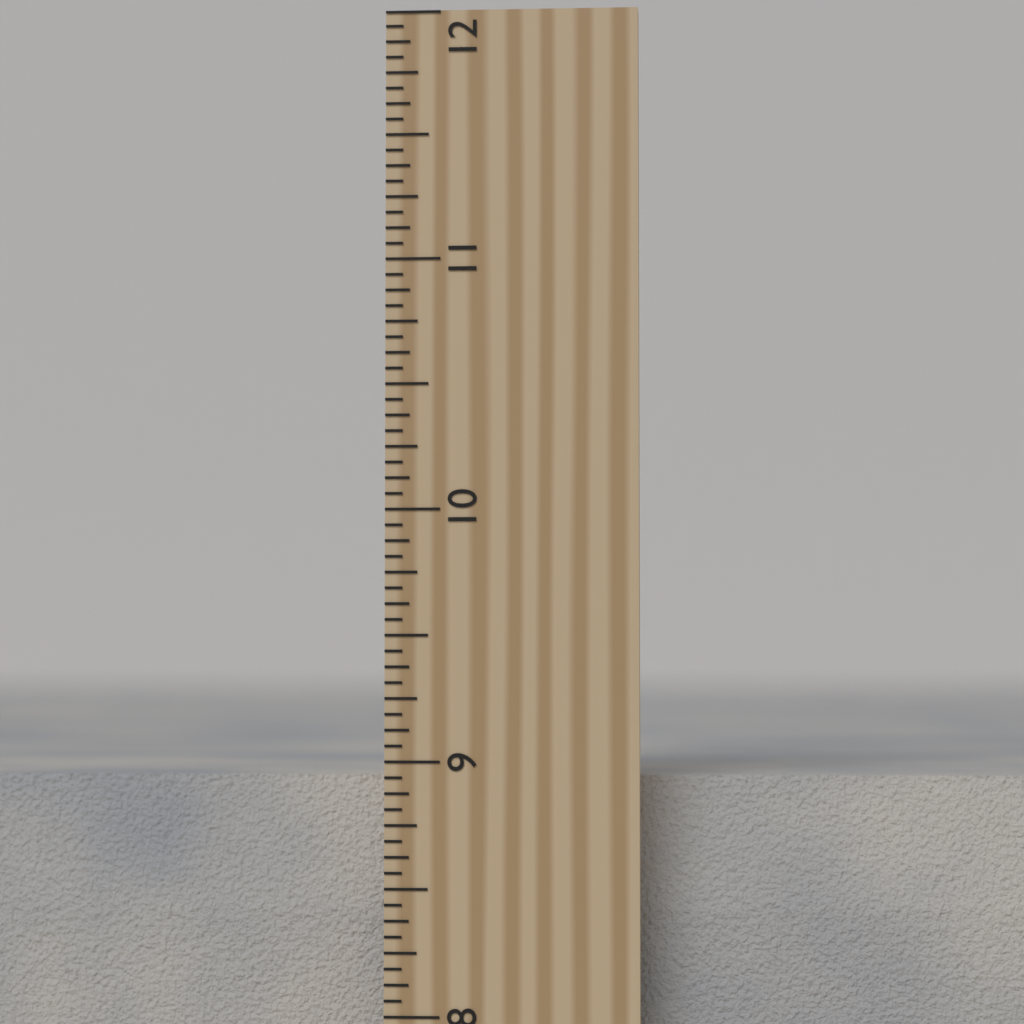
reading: 8.9375 inch
